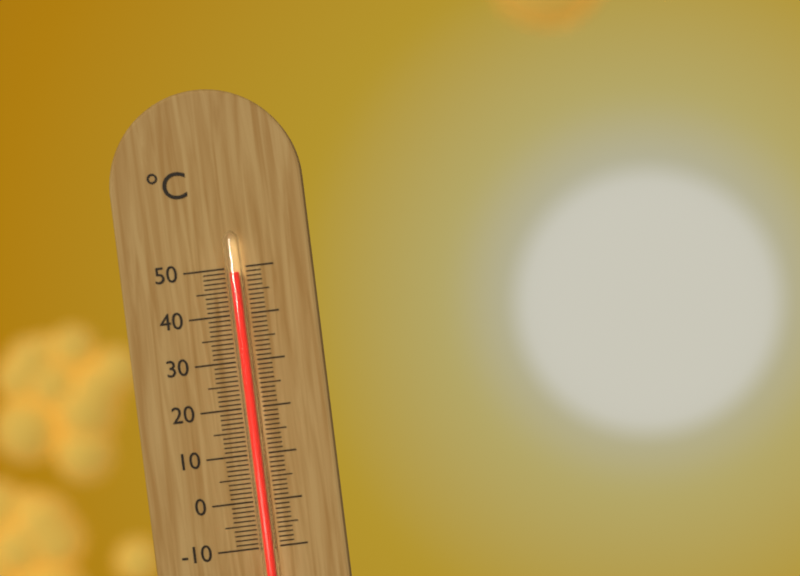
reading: 49 °C
